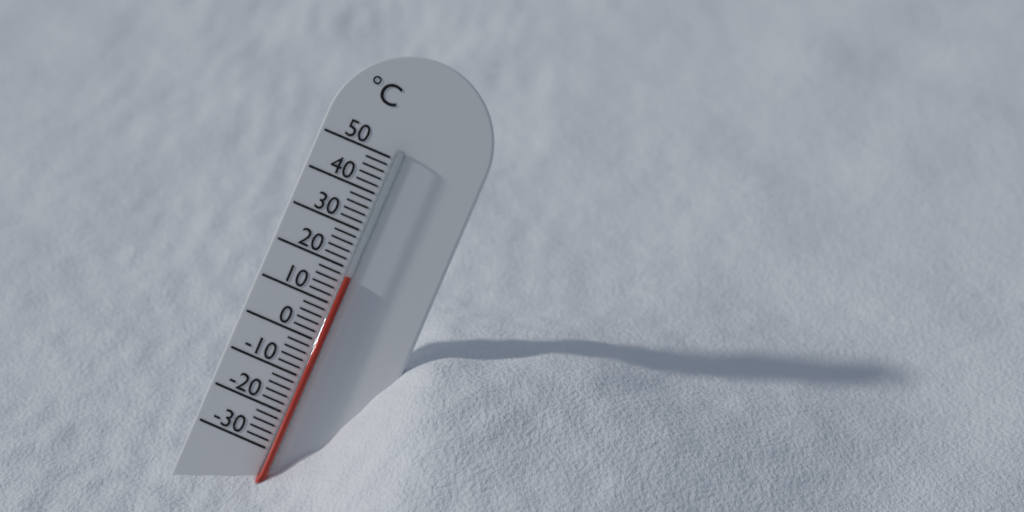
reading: 18 °C
